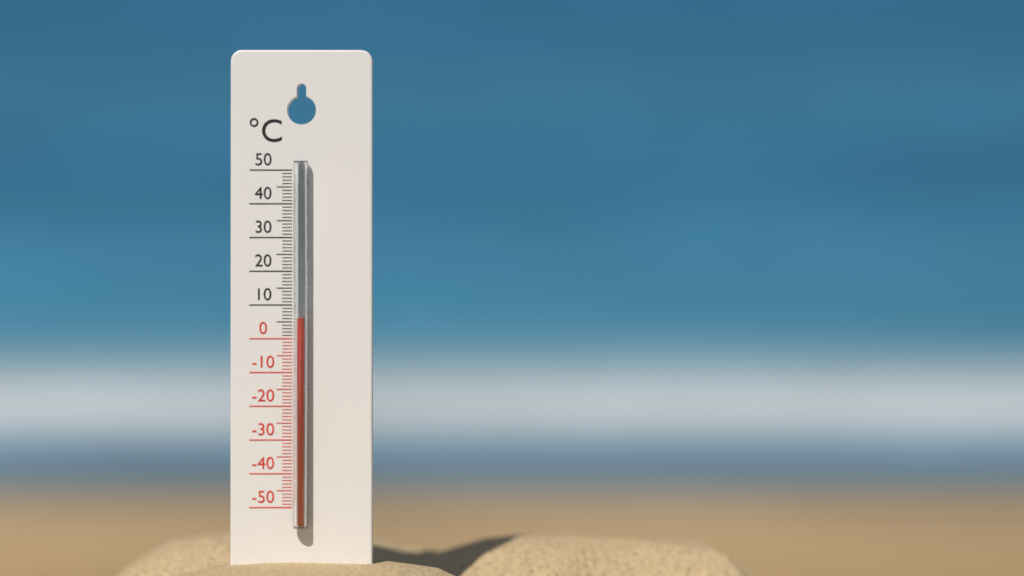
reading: 6 °C
